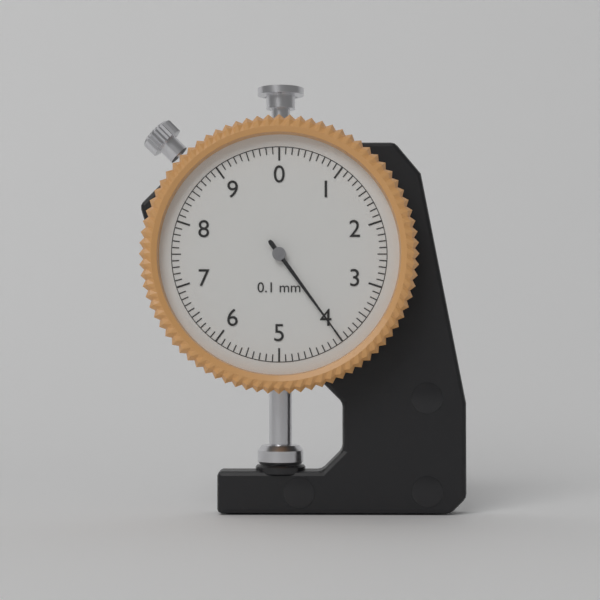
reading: 4.0 mm
